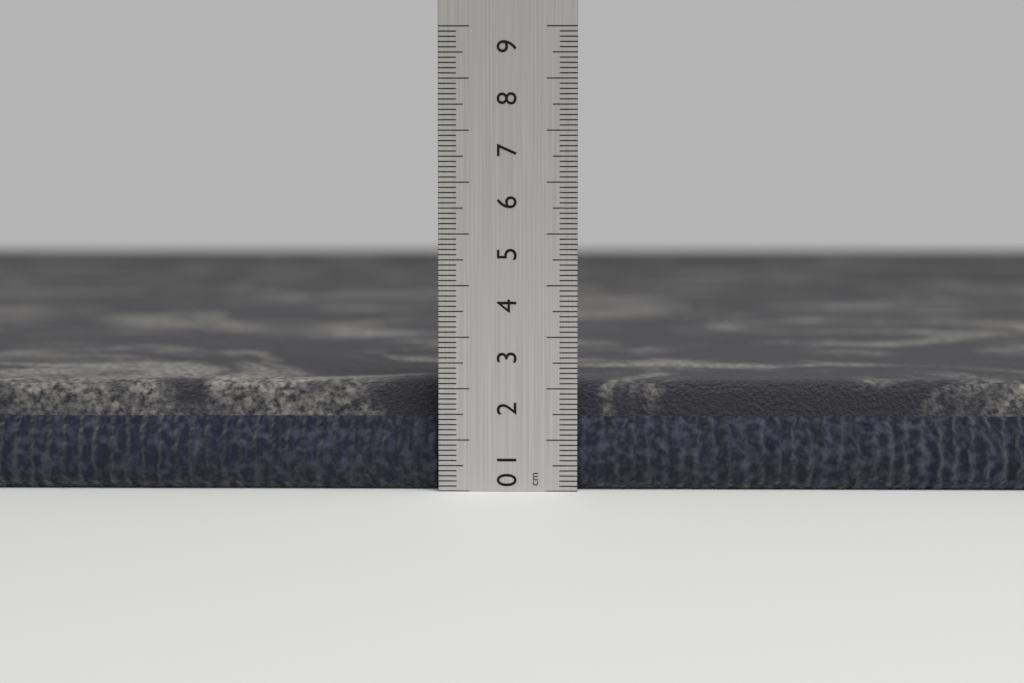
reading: 2.1 cm
